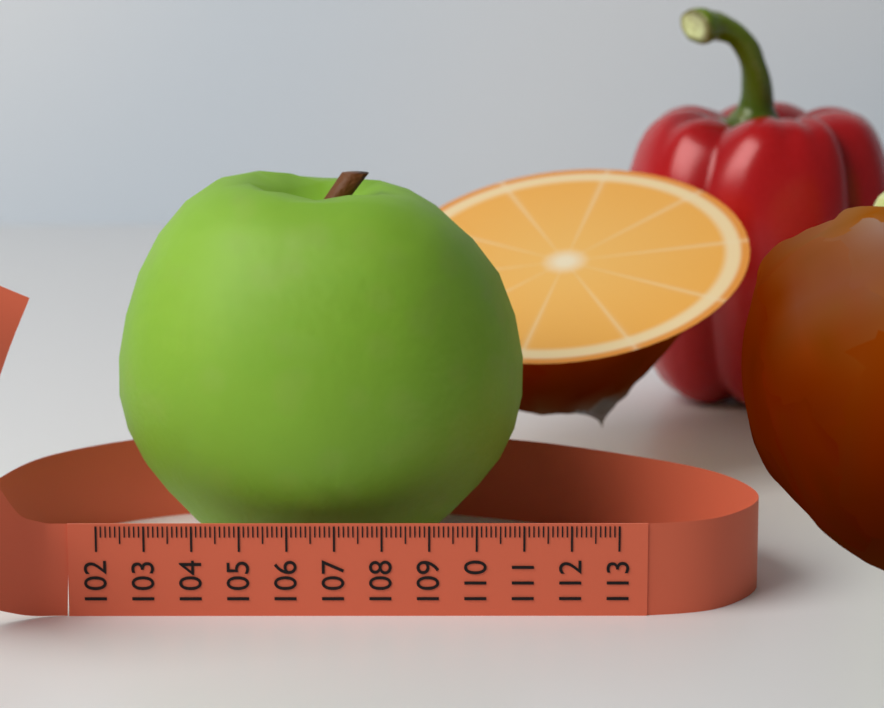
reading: 111.1 (no unit)
